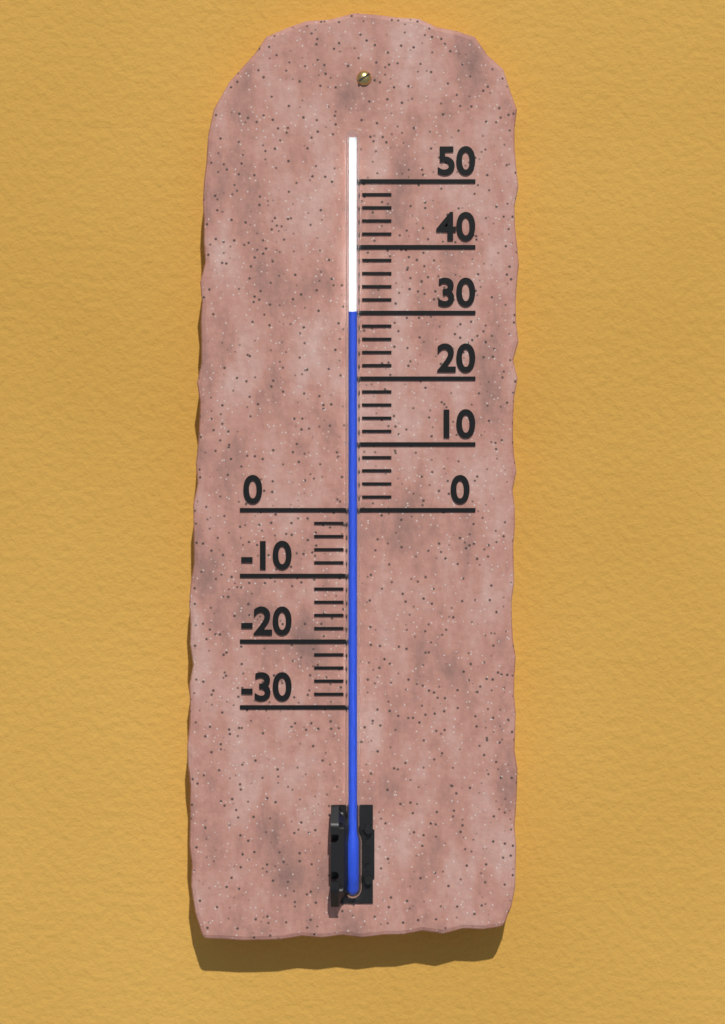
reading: 30 (no unit)
